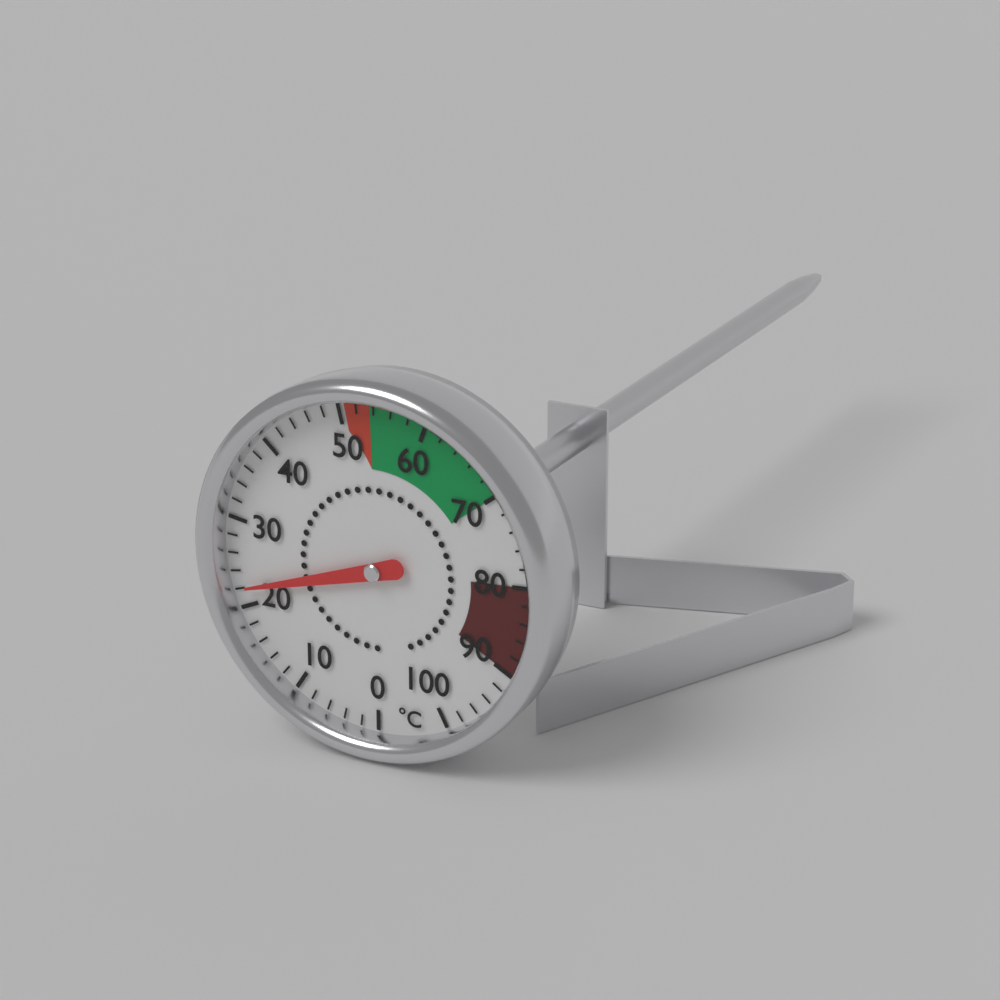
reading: 22 °C
